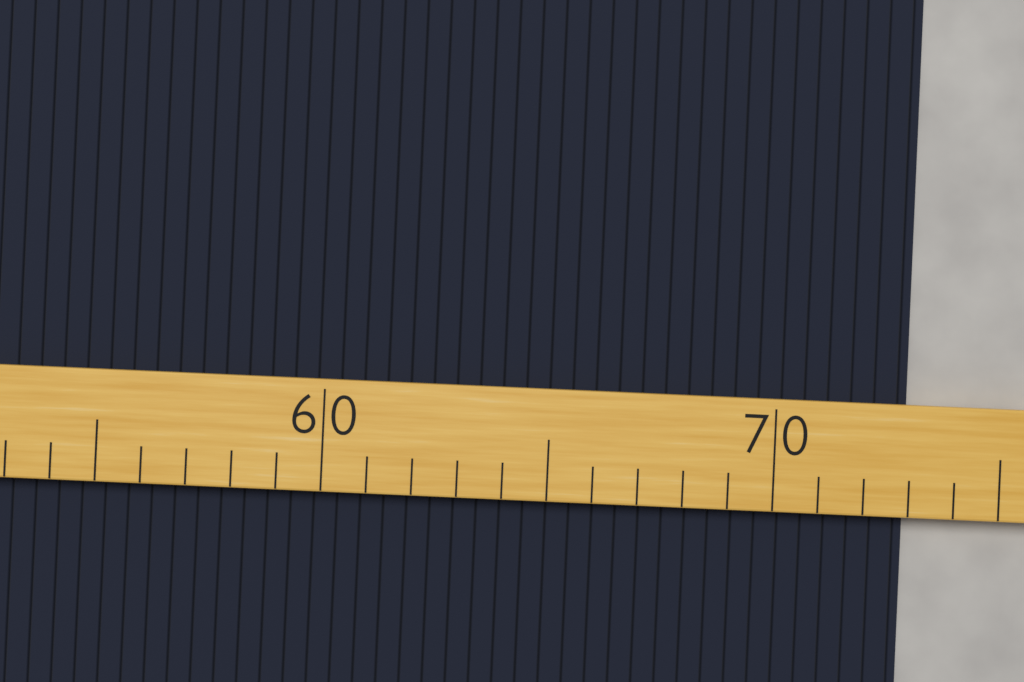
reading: 73 (no unit)
